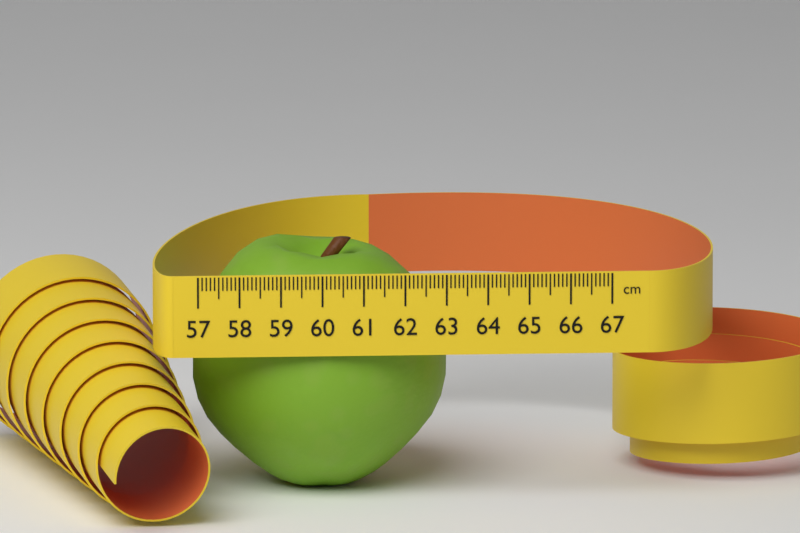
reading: 63.2 cm
